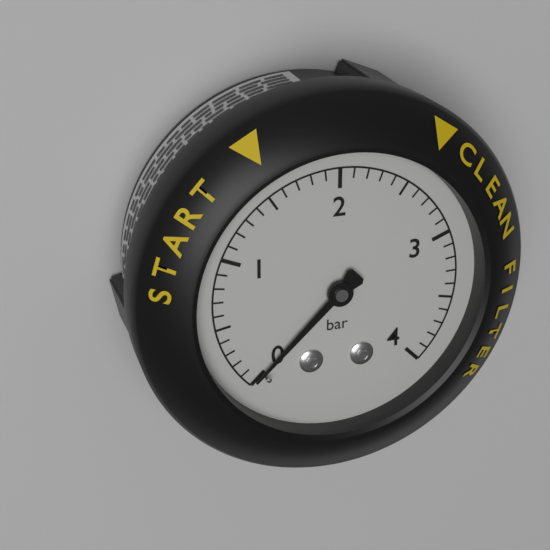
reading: 0.0 bar
